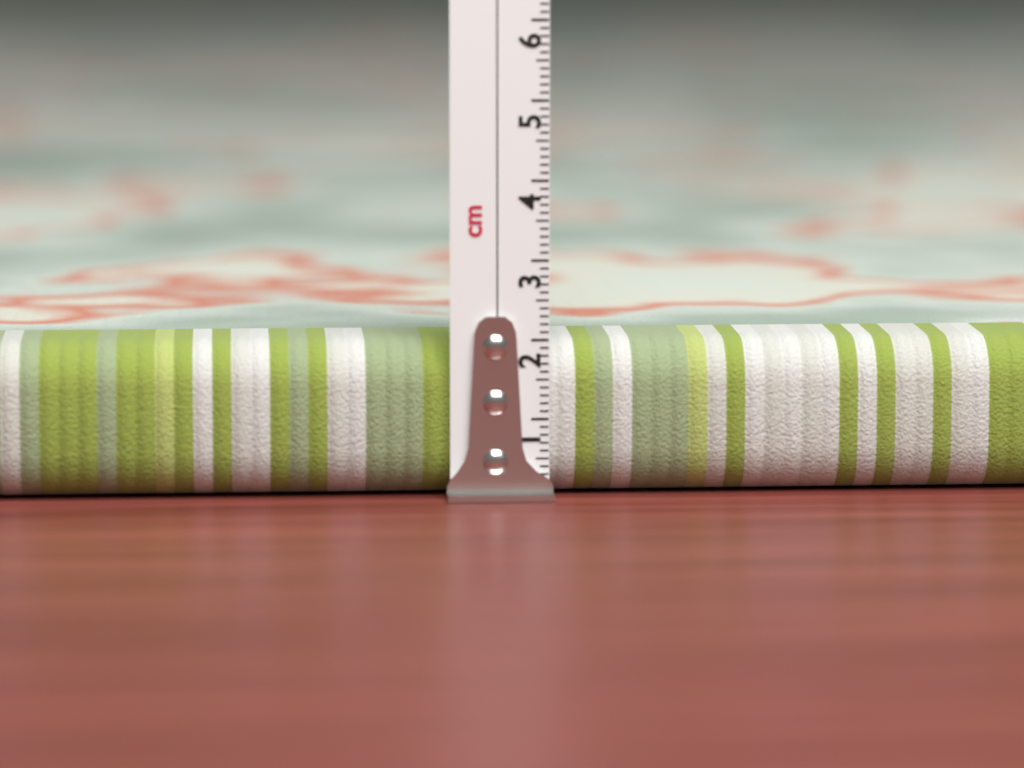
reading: 2.0 cm
